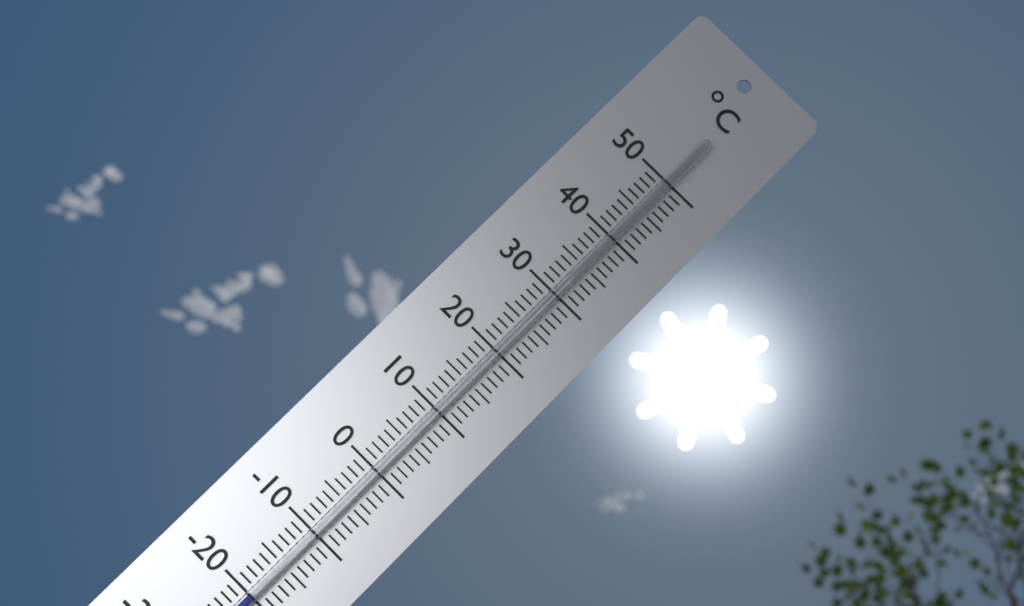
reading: -20 °C
